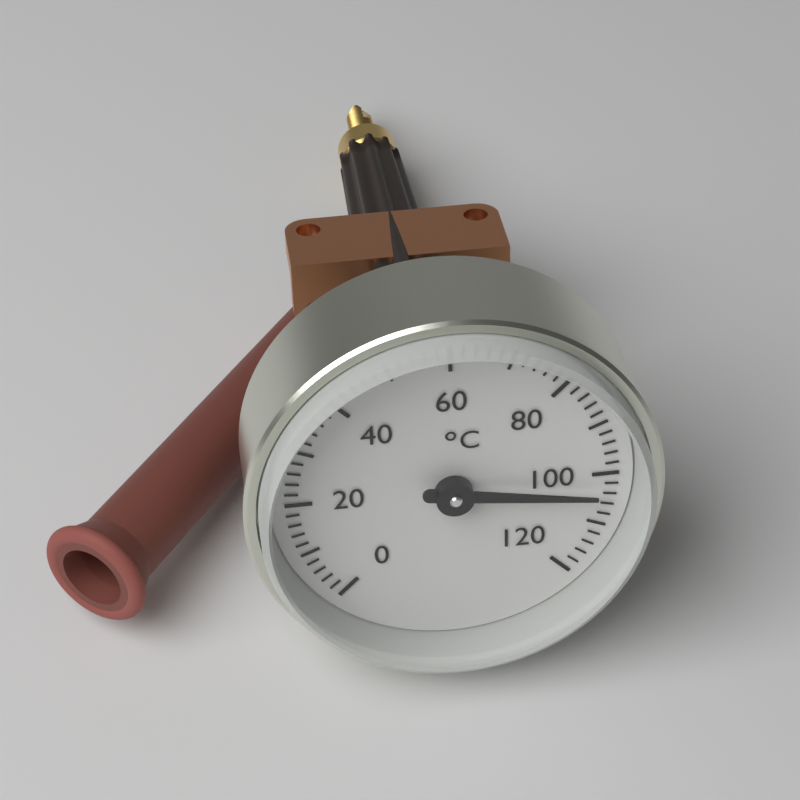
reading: 104 °C
